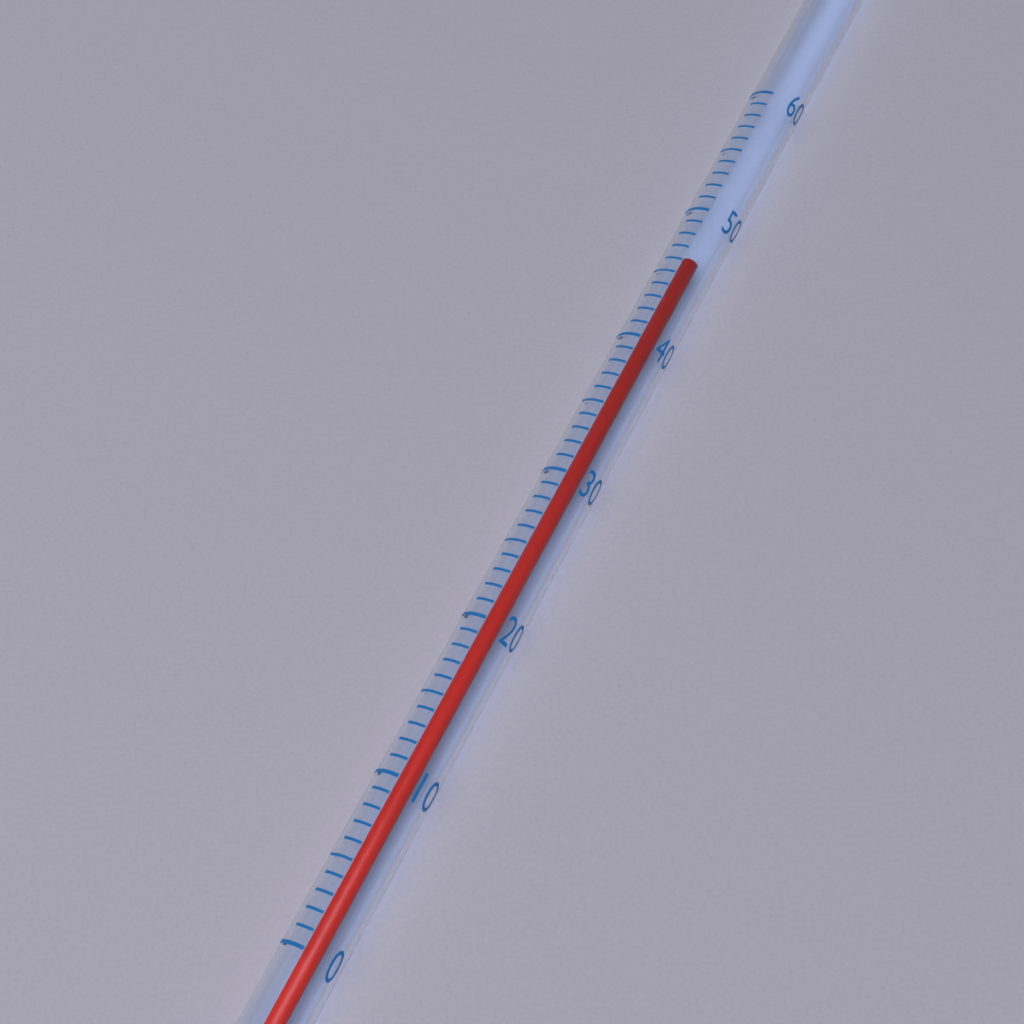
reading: 47 (no unit)
